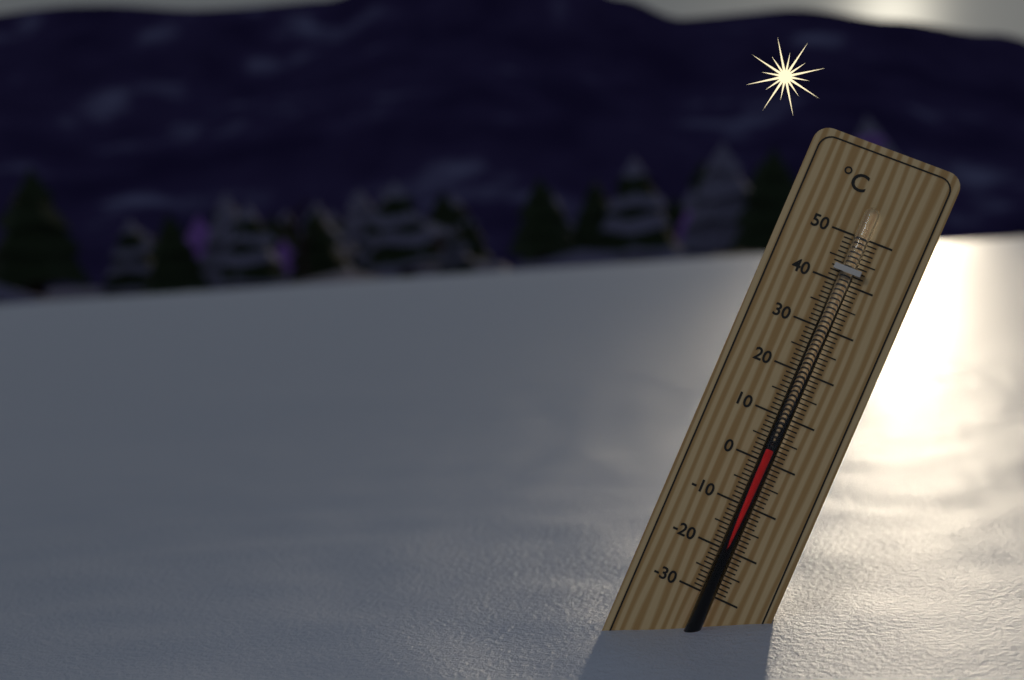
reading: 3 °C
